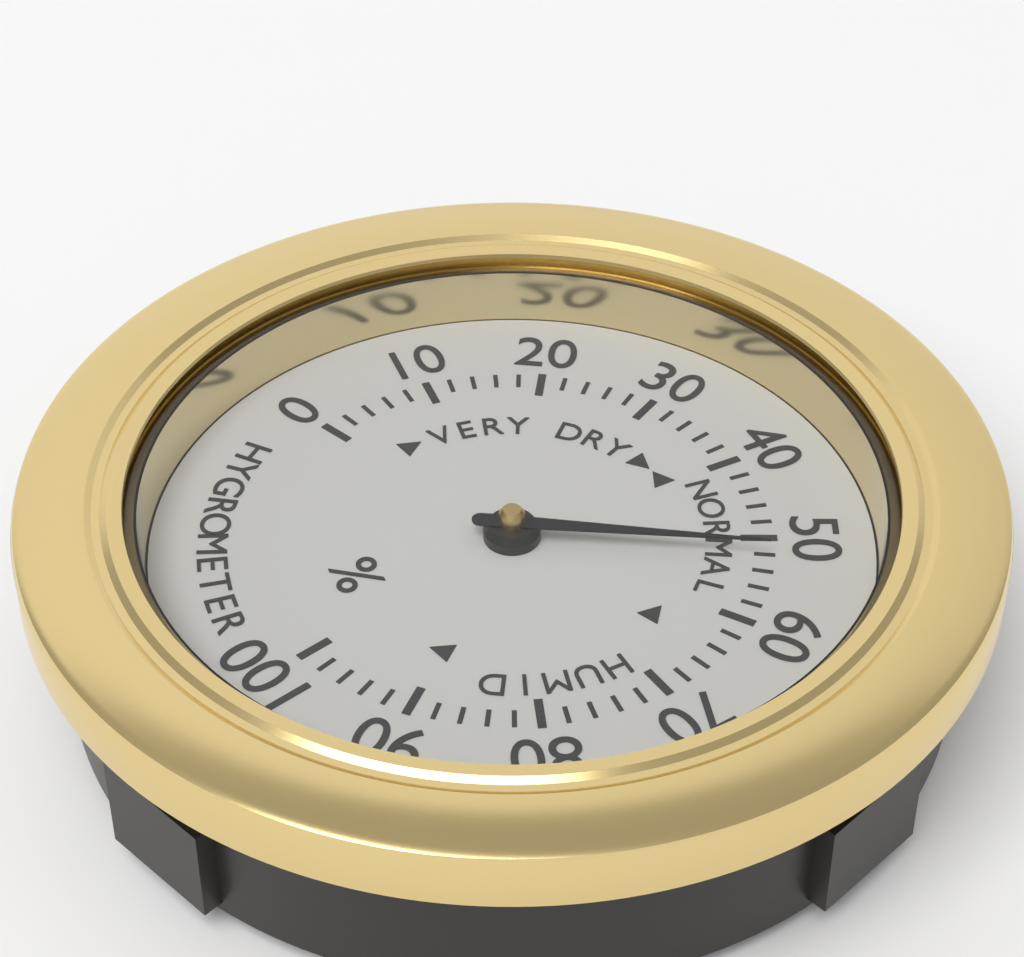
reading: 52 %
